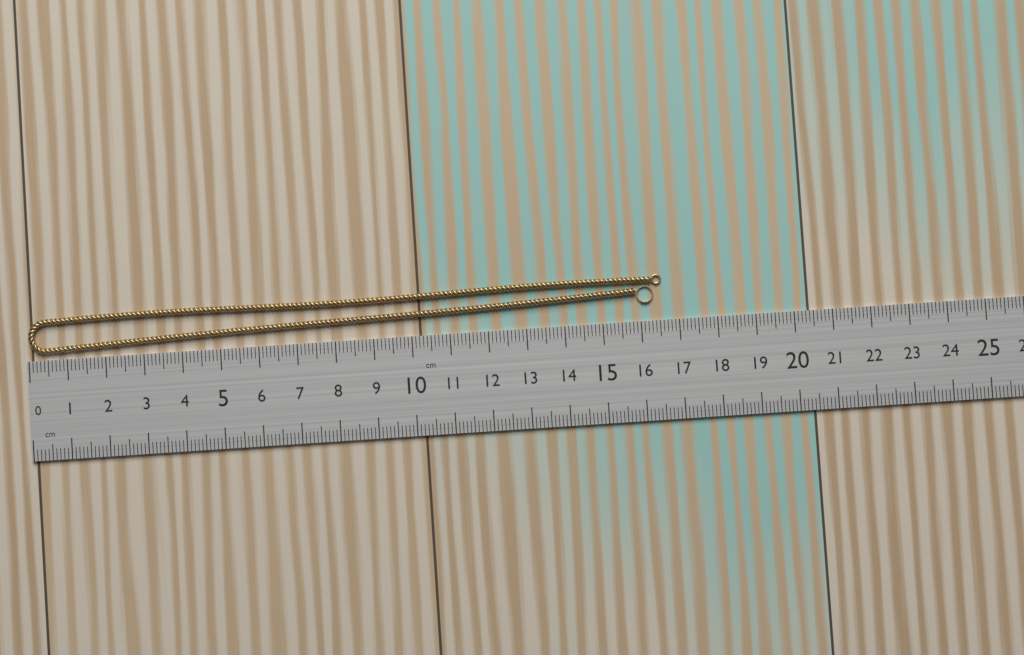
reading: 16.6 cm
